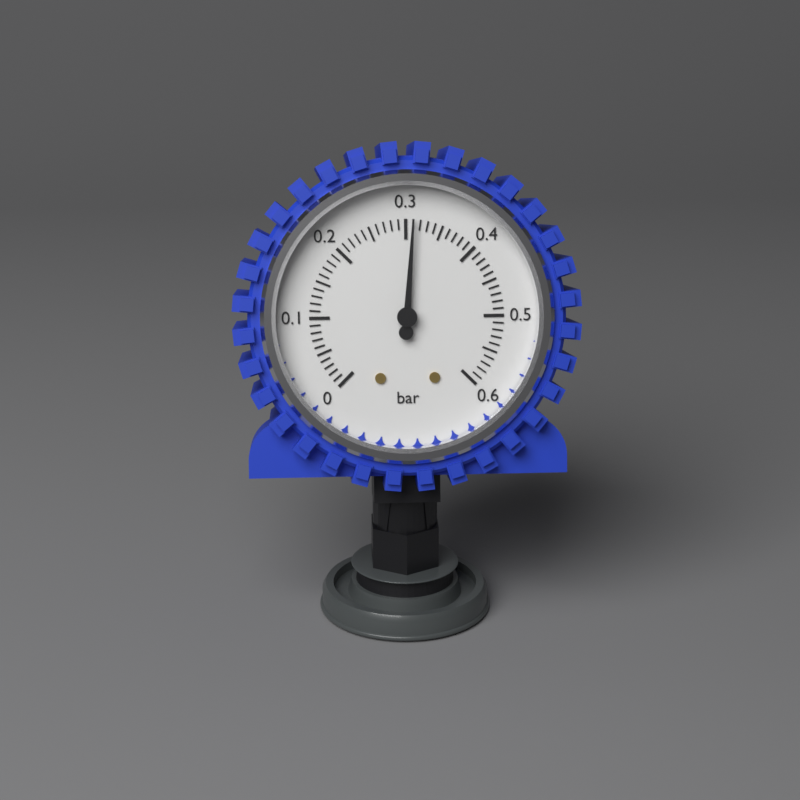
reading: 0.31 bar
